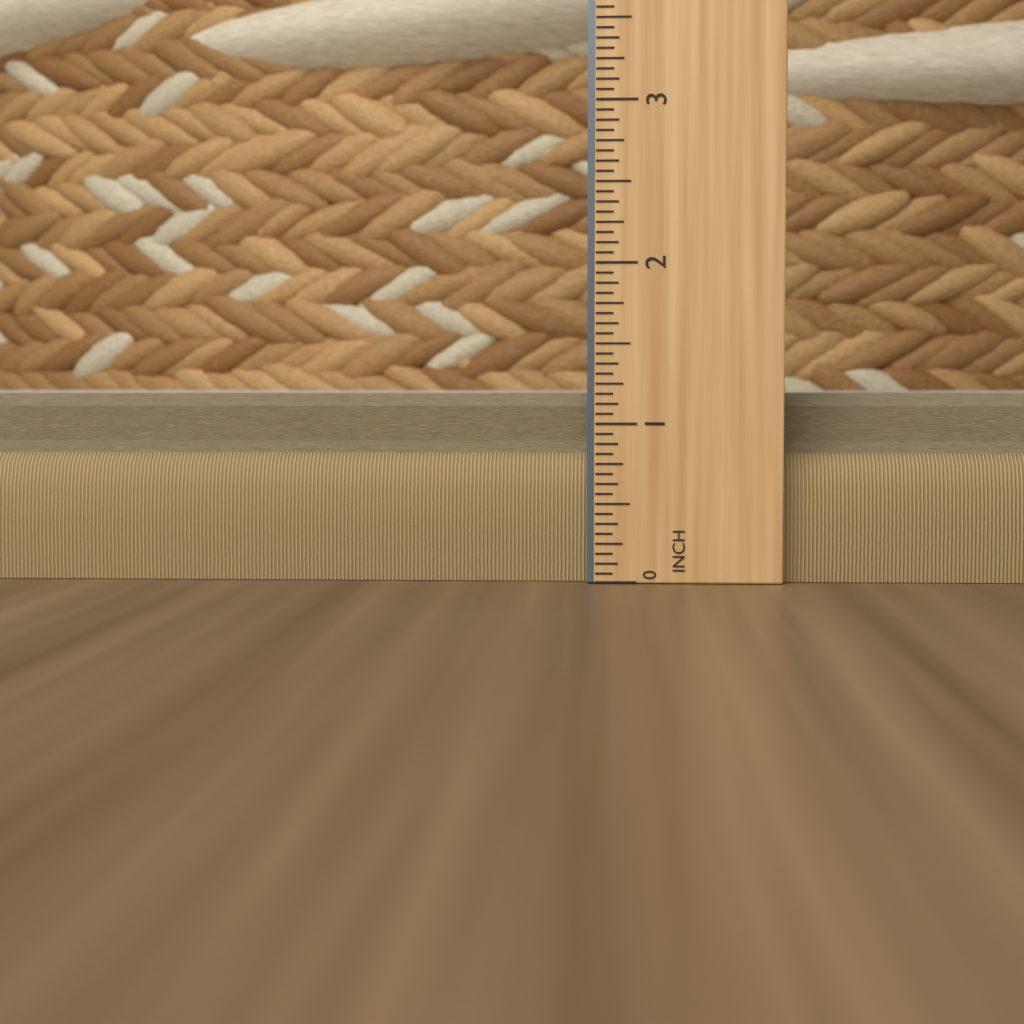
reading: 1.1875 in
